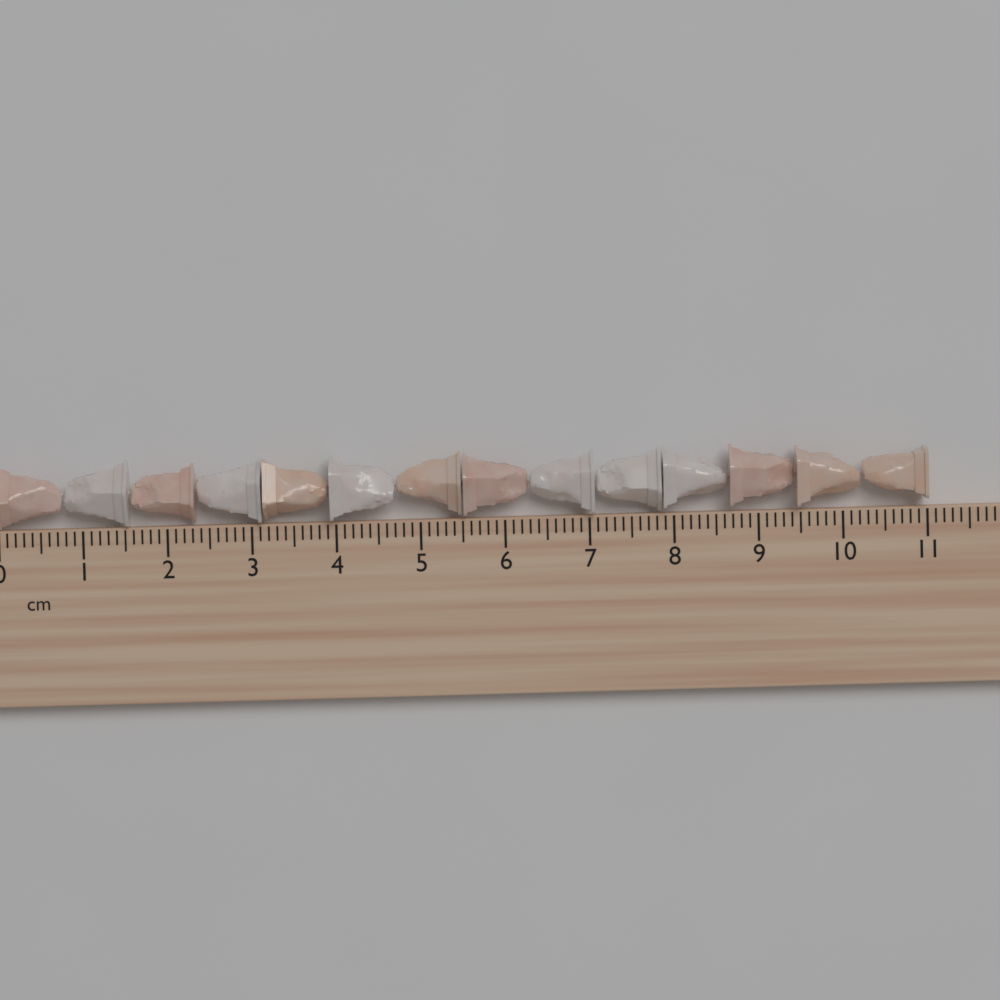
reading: 11.0 cm
